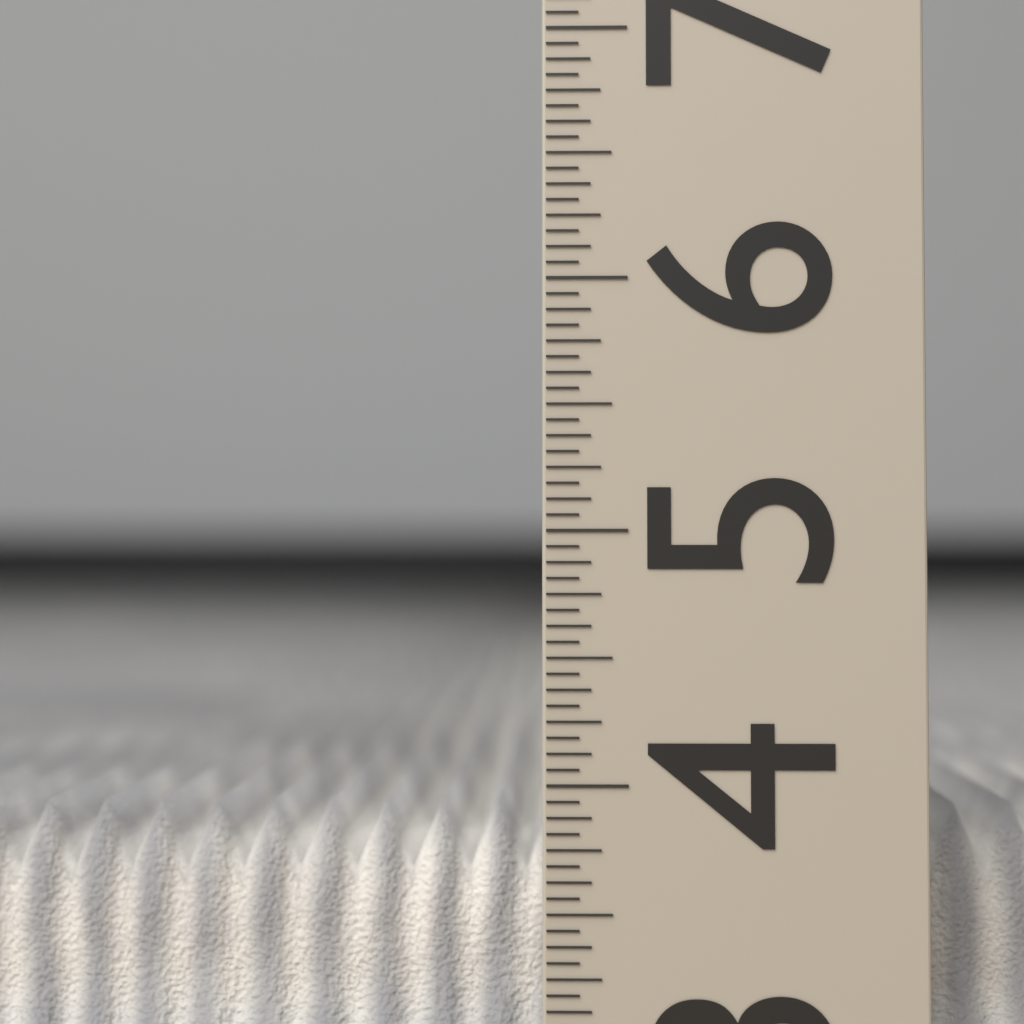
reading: 3.8750 (no unit)
